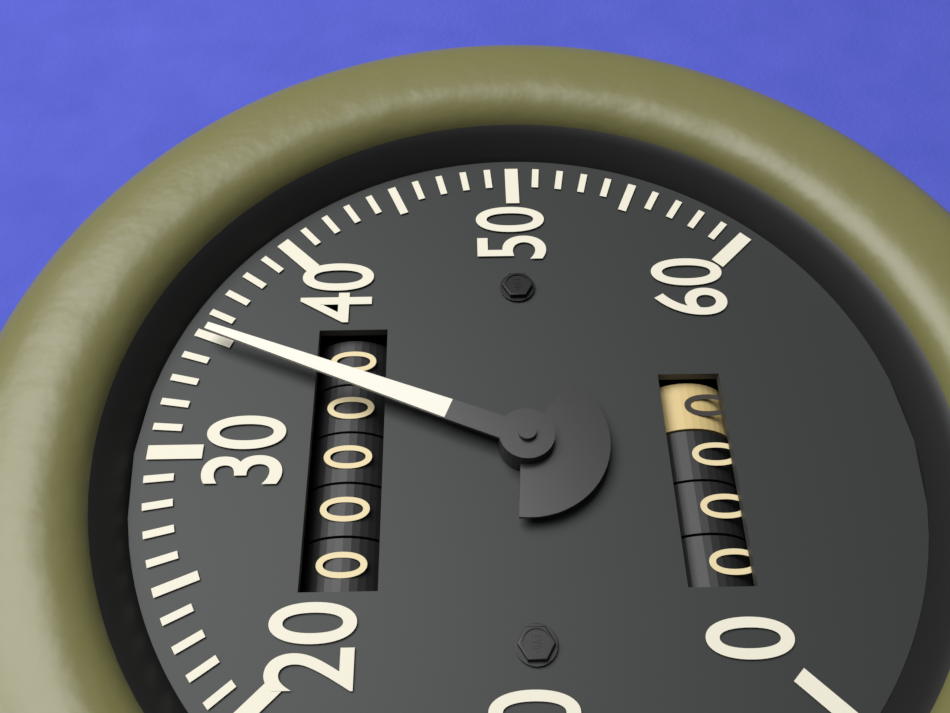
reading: 35 (no unit)
